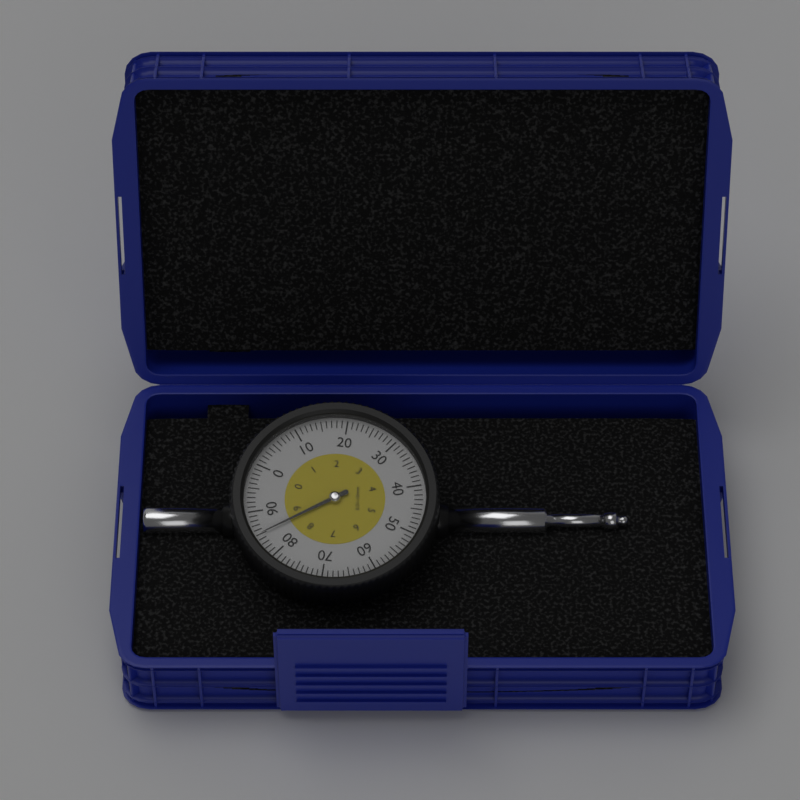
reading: 0.85 mm
